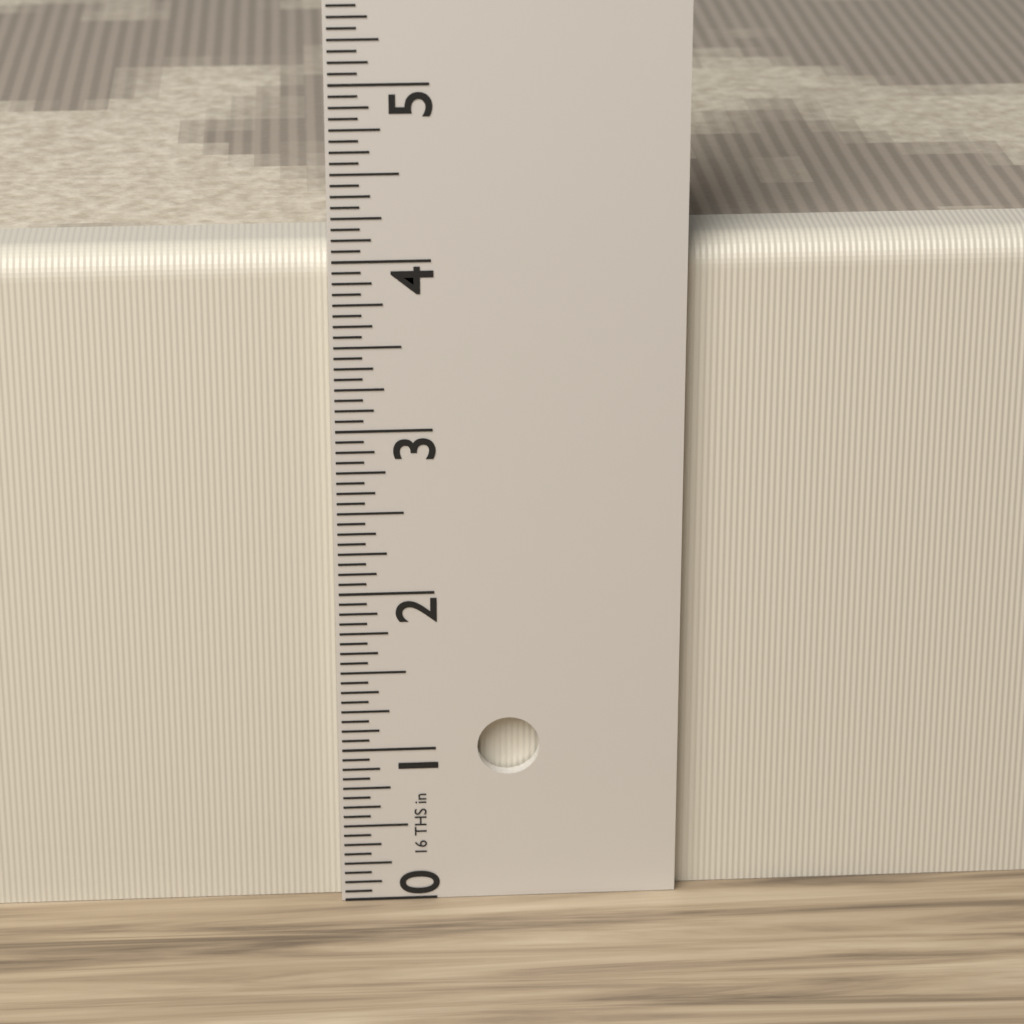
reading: 4.0625 in
